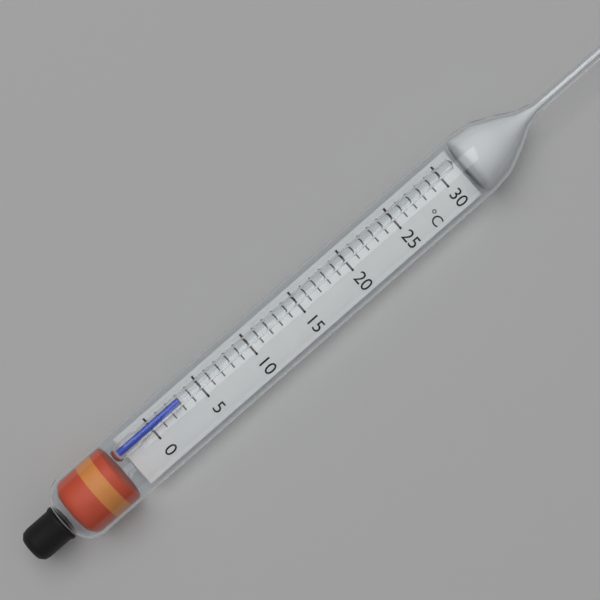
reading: 3 °C
